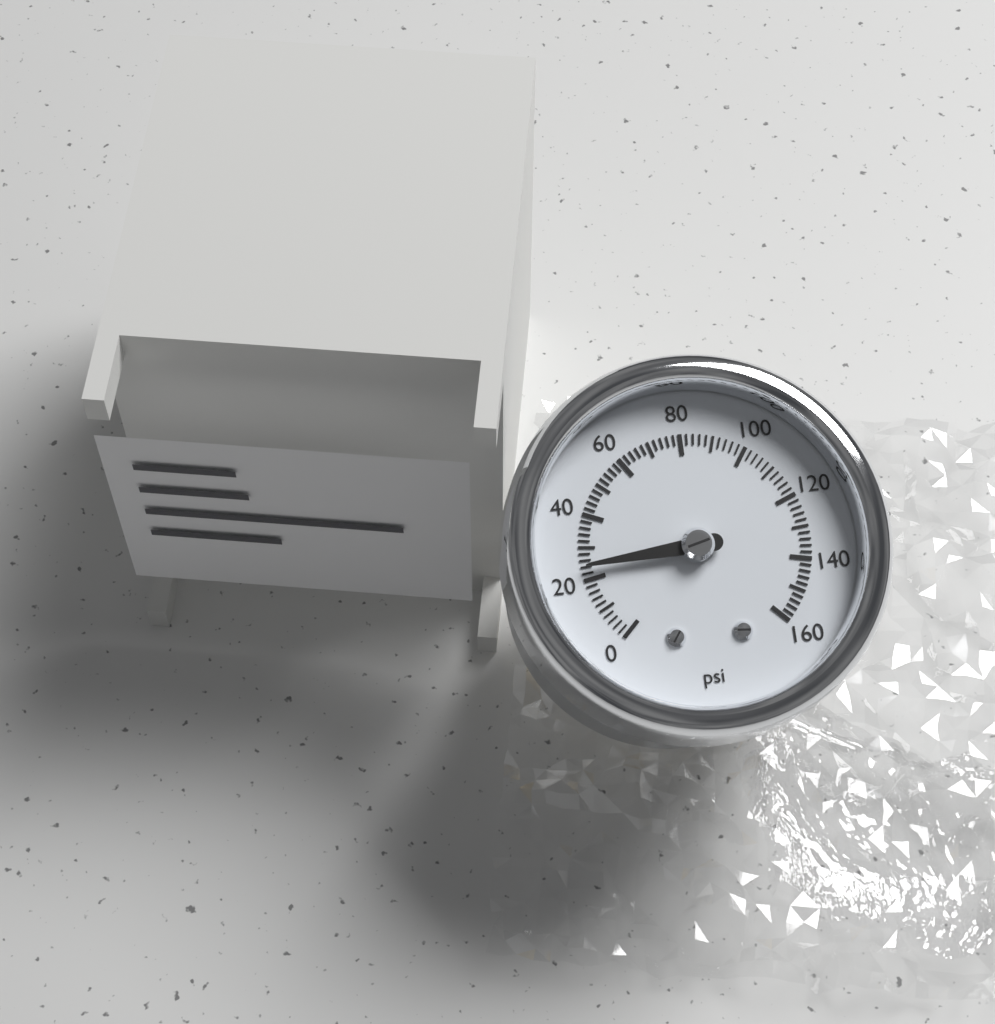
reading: 24 psi
